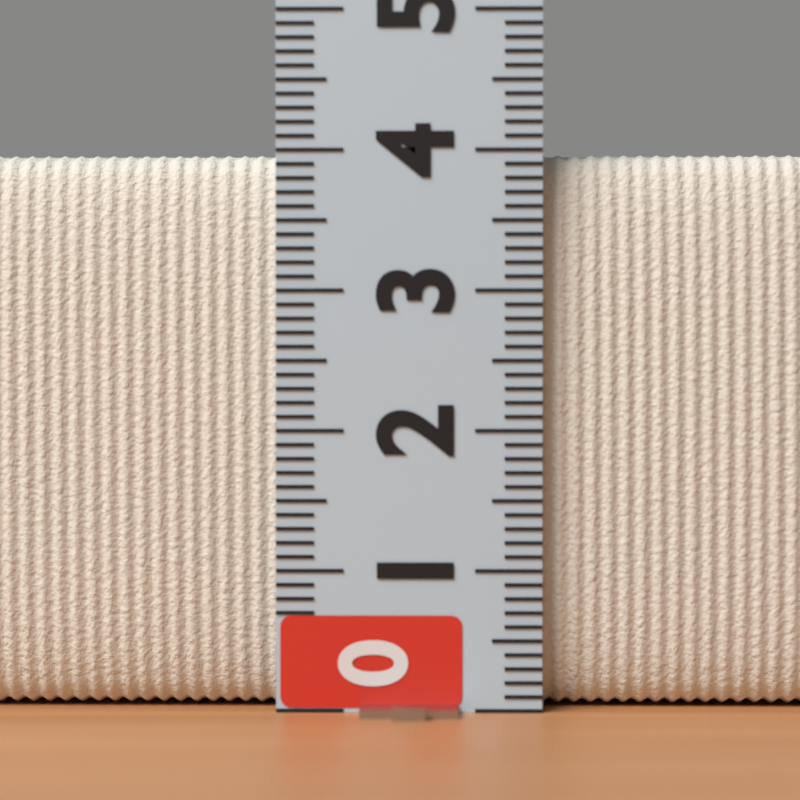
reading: 4.0 (no unit)
